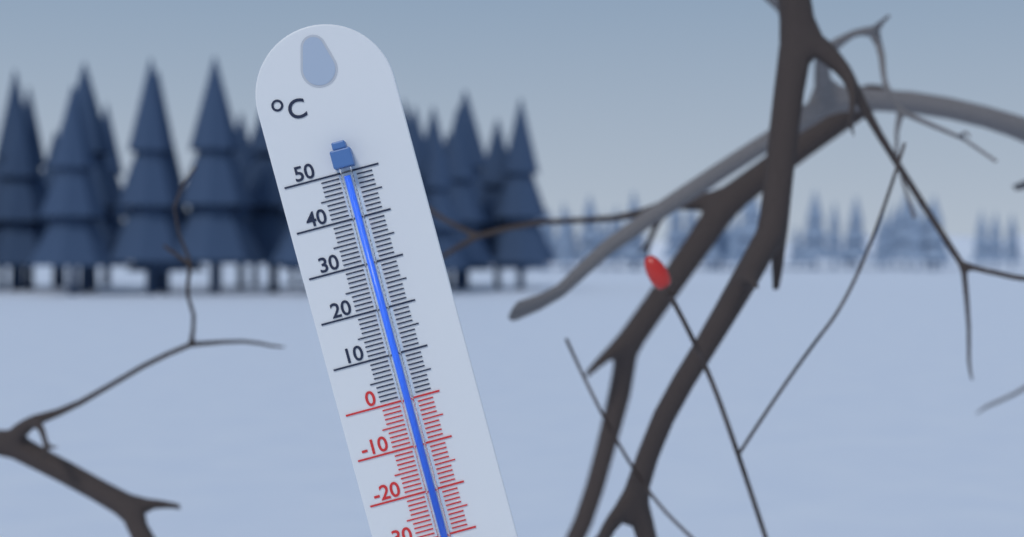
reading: 49 °C
